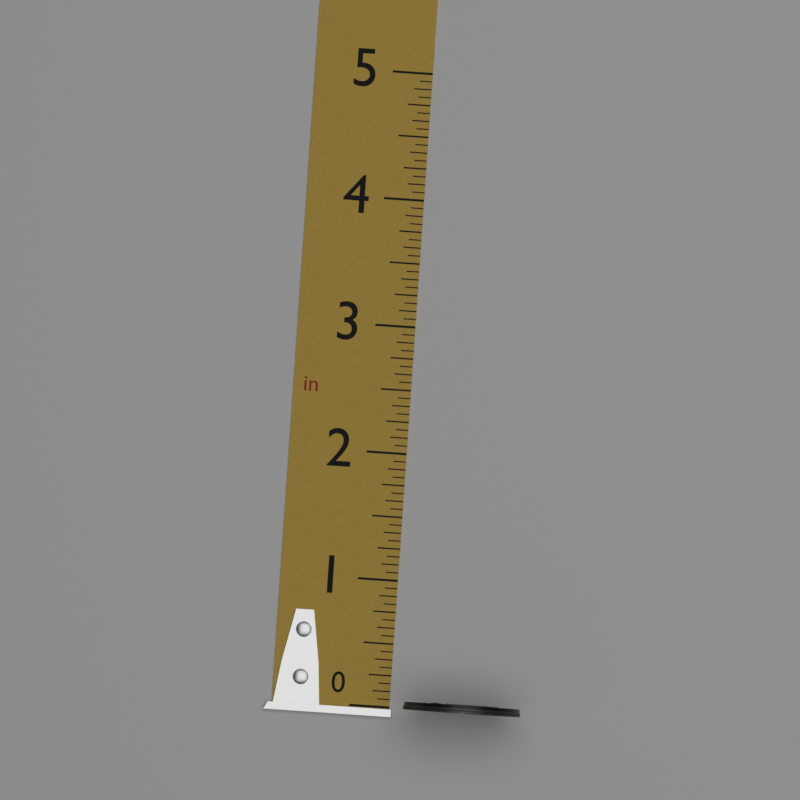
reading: 0.0625 in
